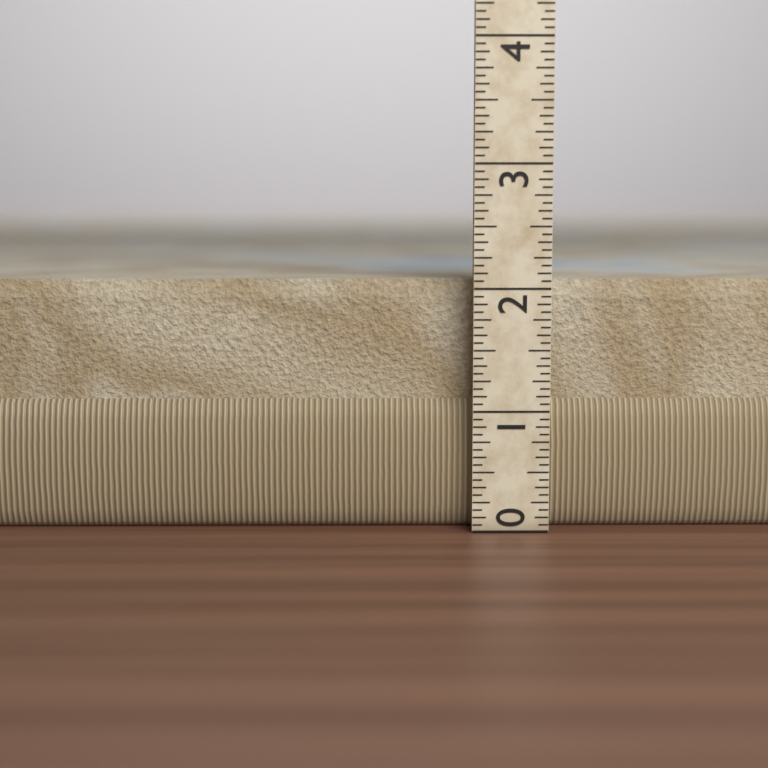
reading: 2.0625 (no unit)
